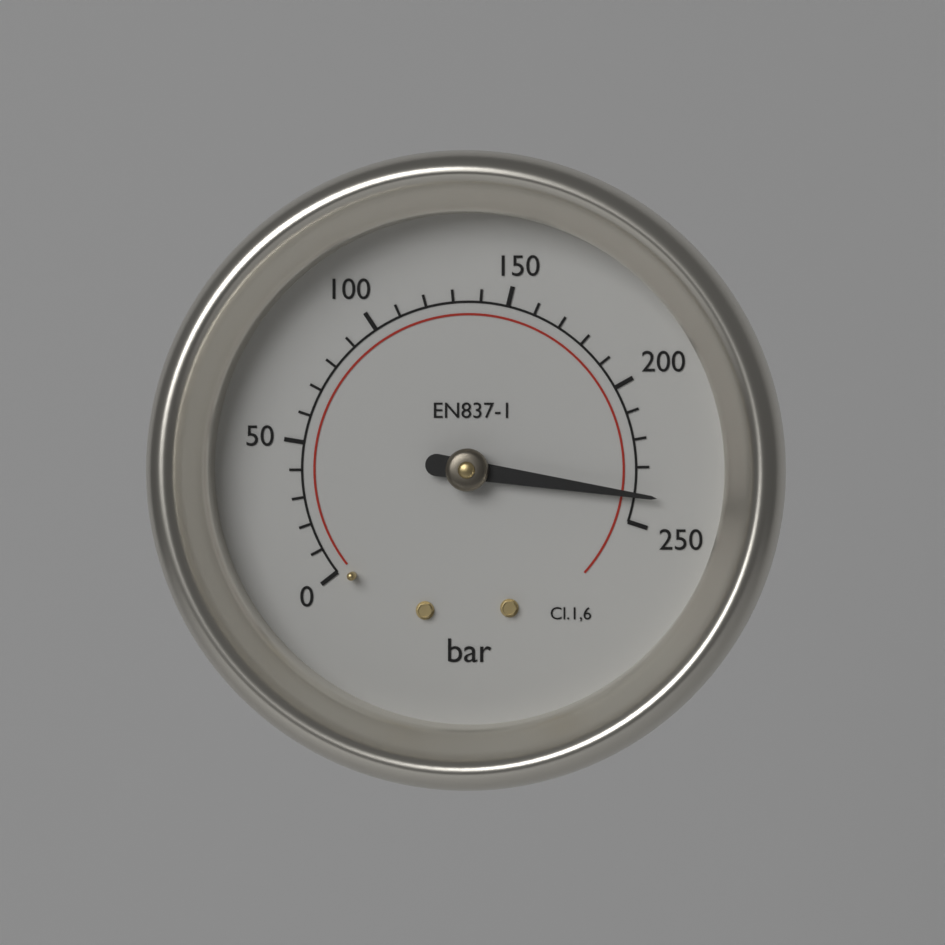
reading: 240 bar
